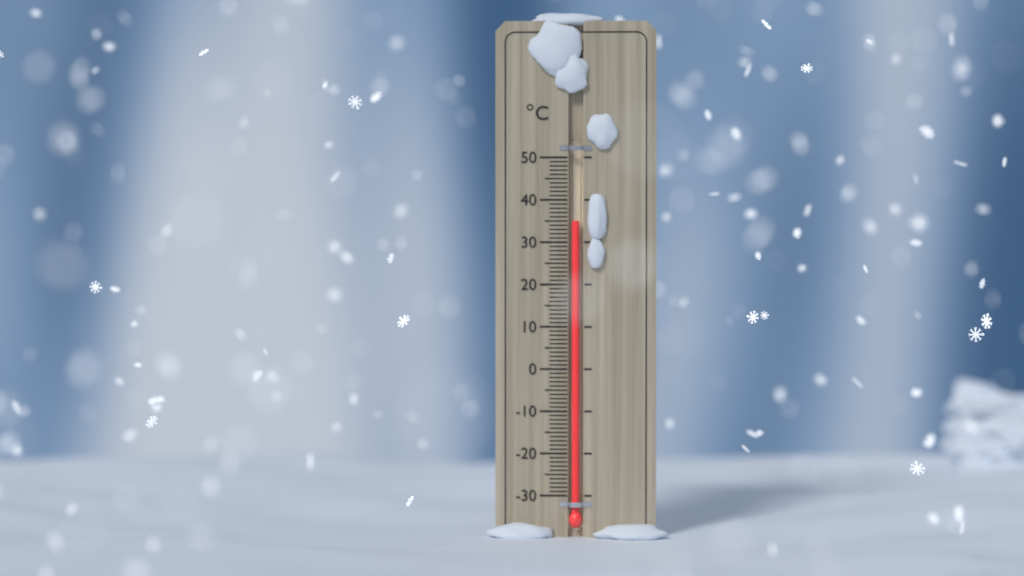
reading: 35 °C
